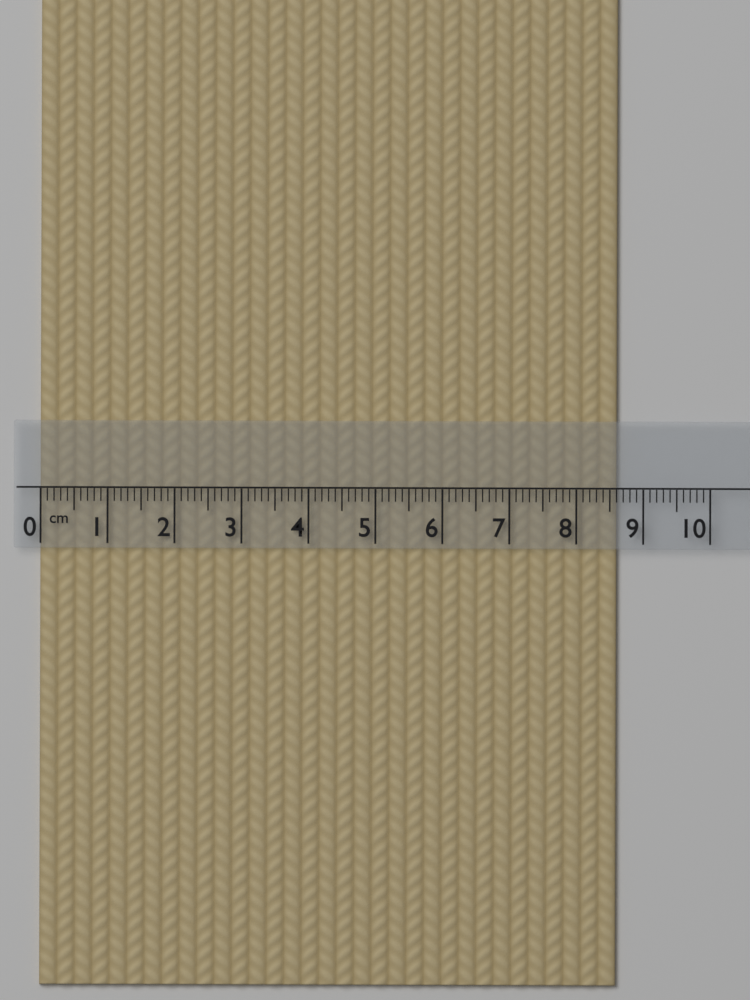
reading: 8.6 cm
